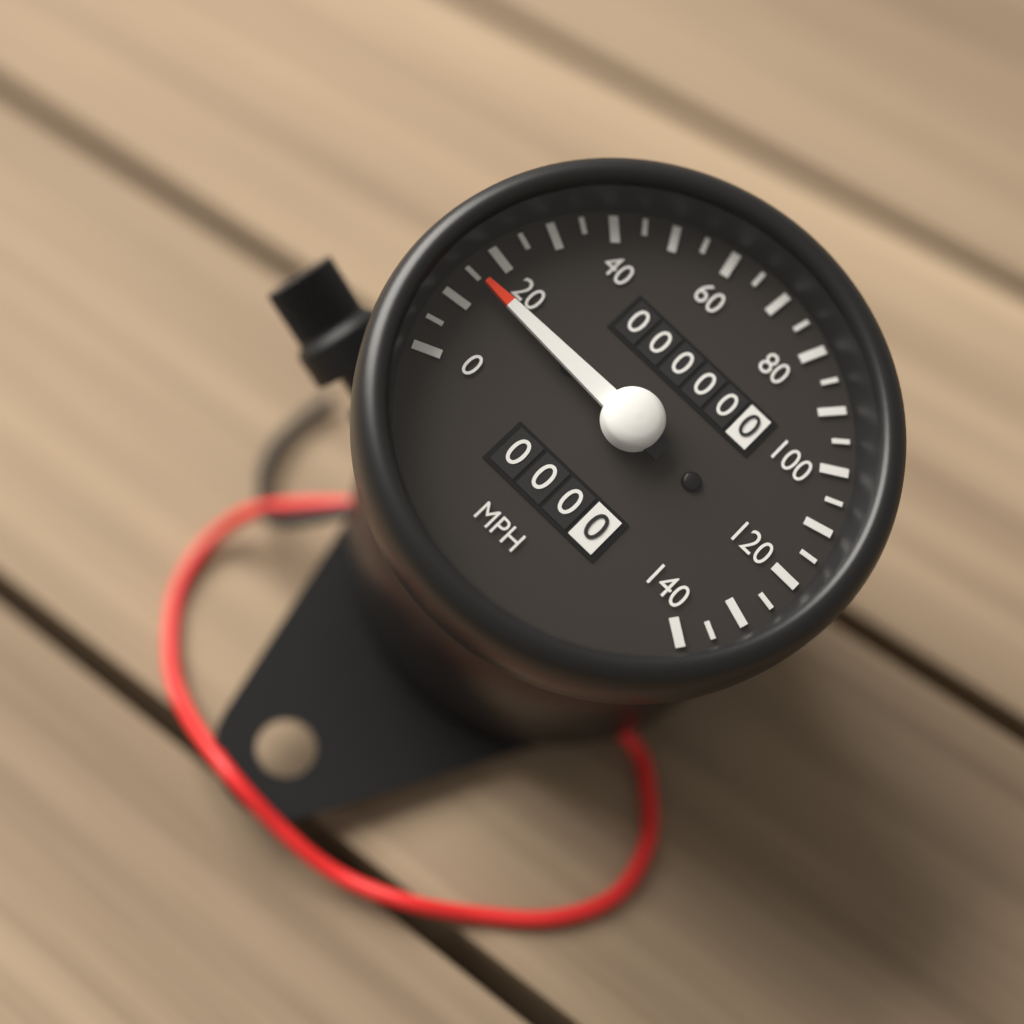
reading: 15 mph
